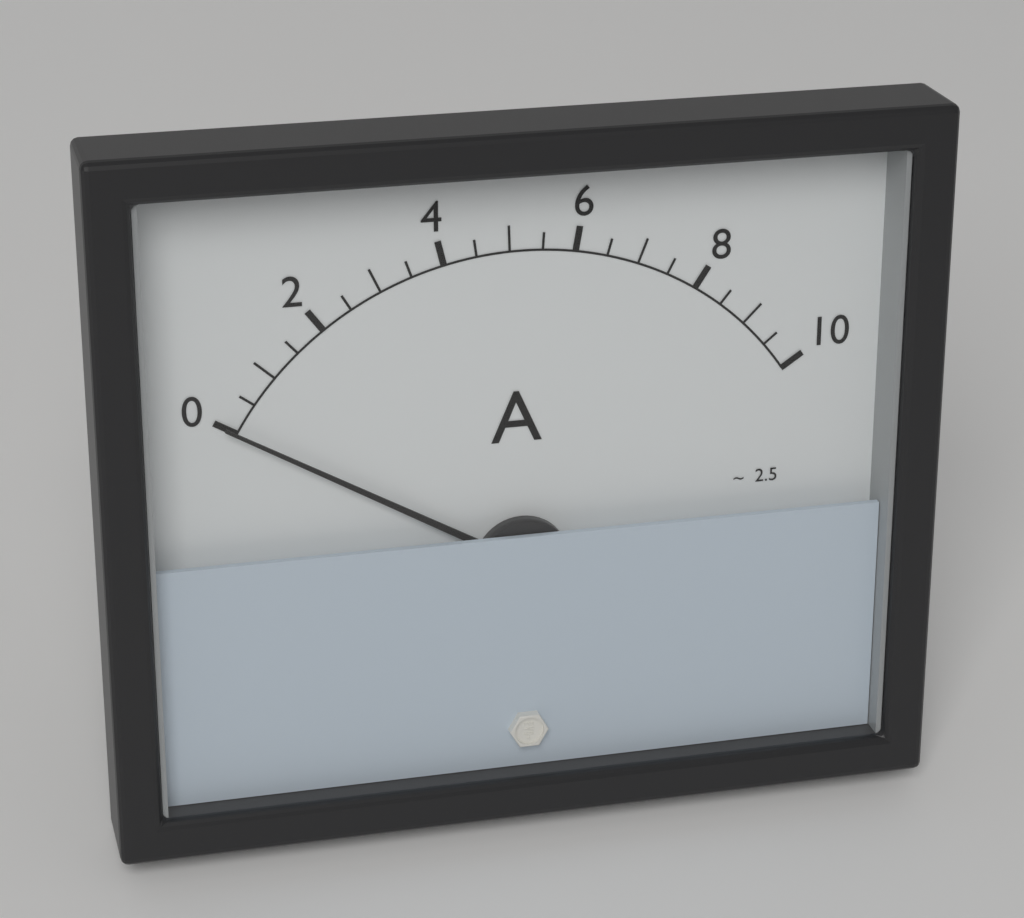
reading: 0.0 A
